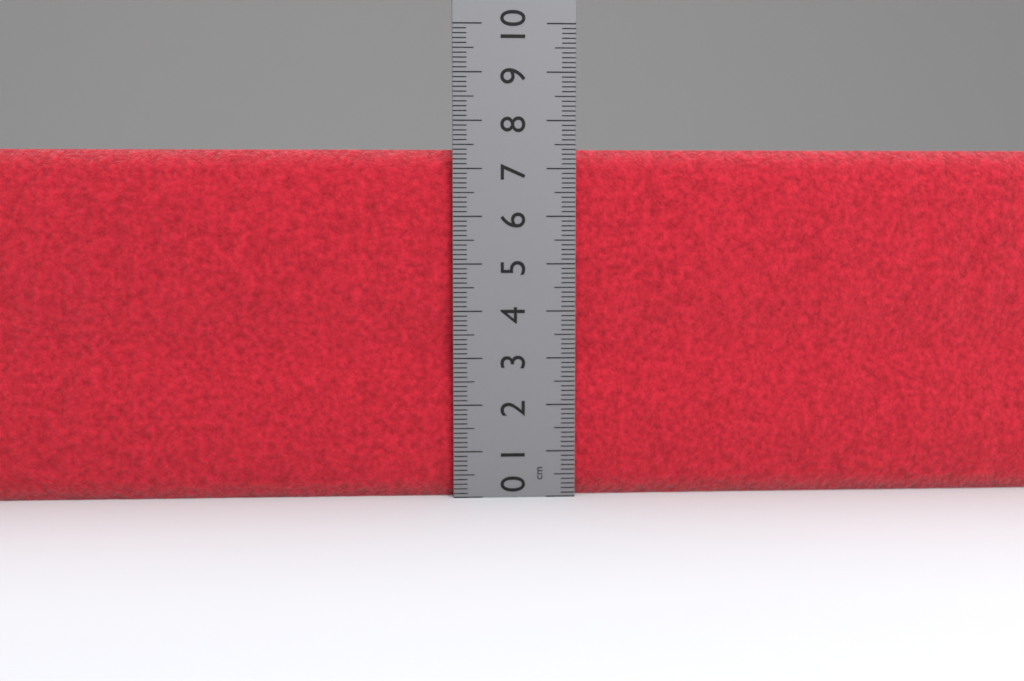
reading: 7.4 cm
